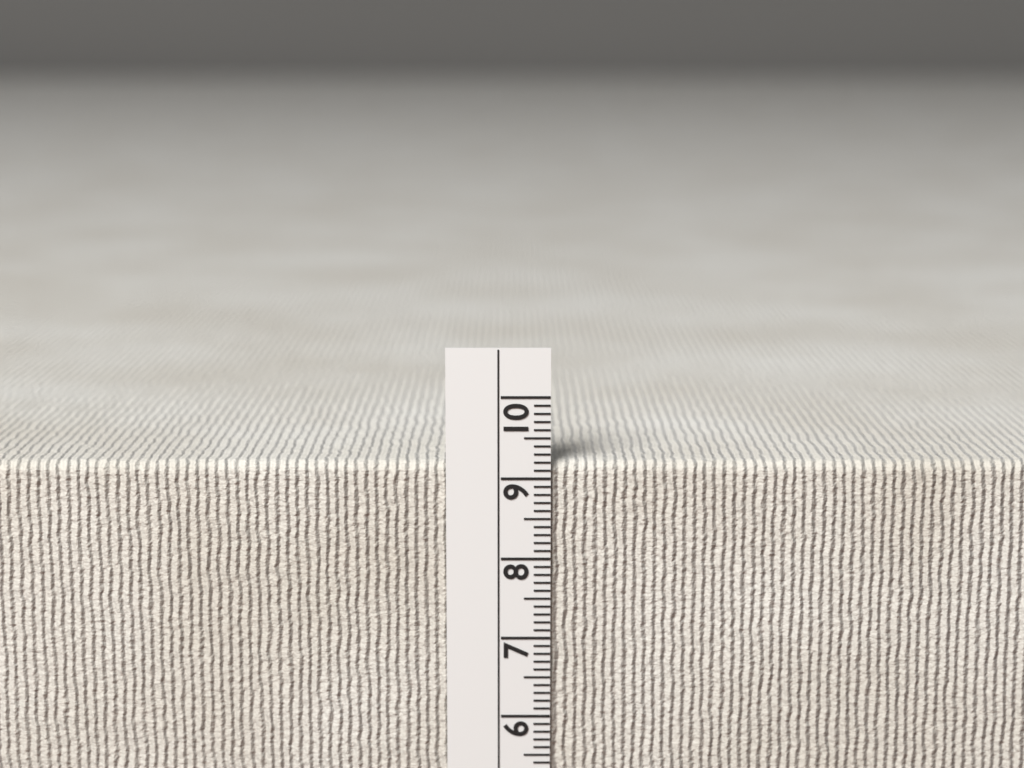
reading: 9.2 cm
